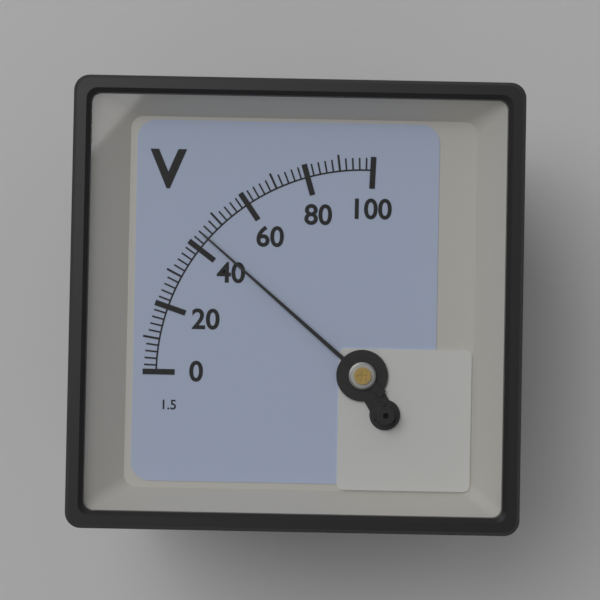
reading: 44 V
